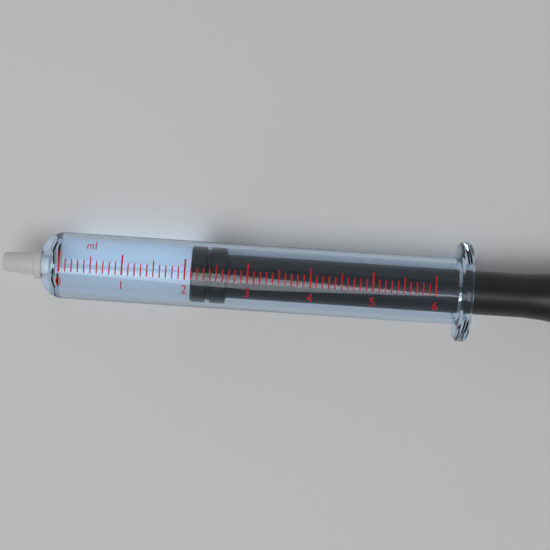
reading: 2.1 ml
